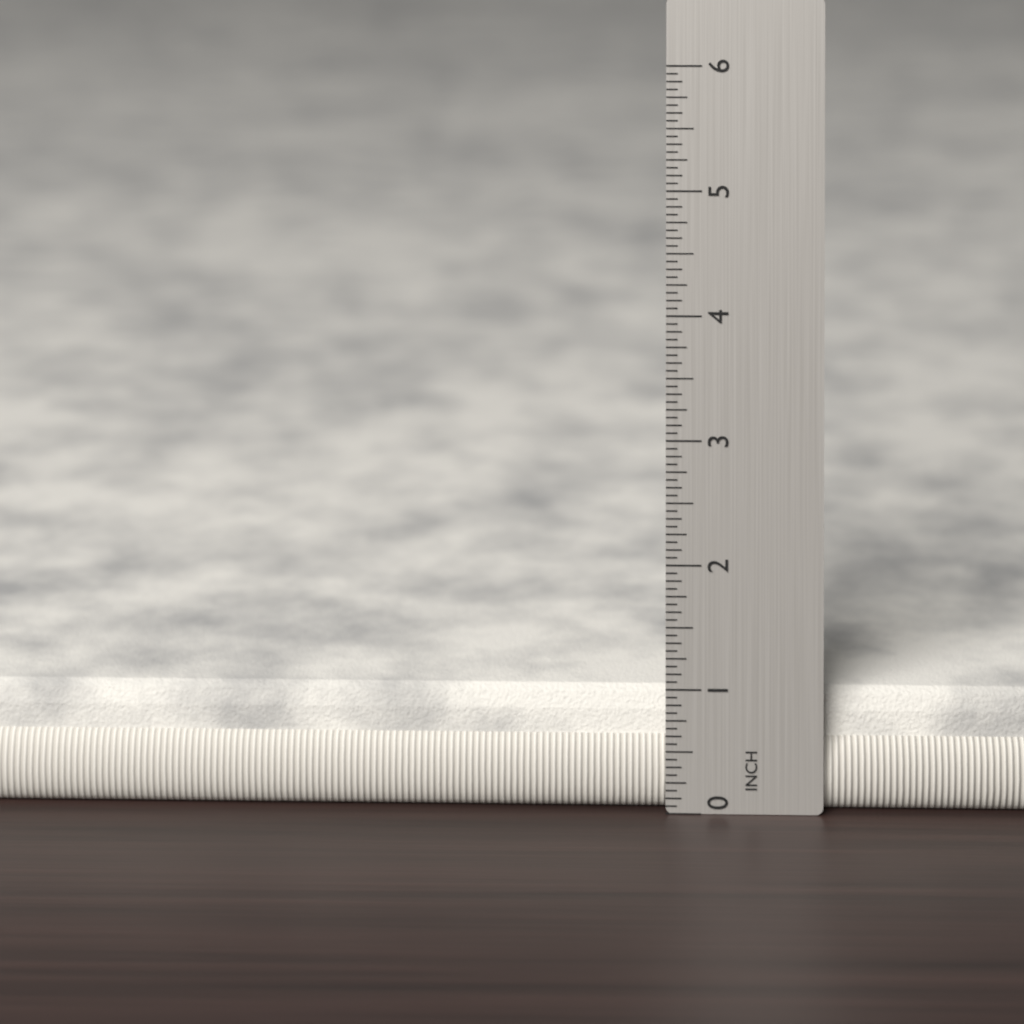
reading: 0.9375 in
